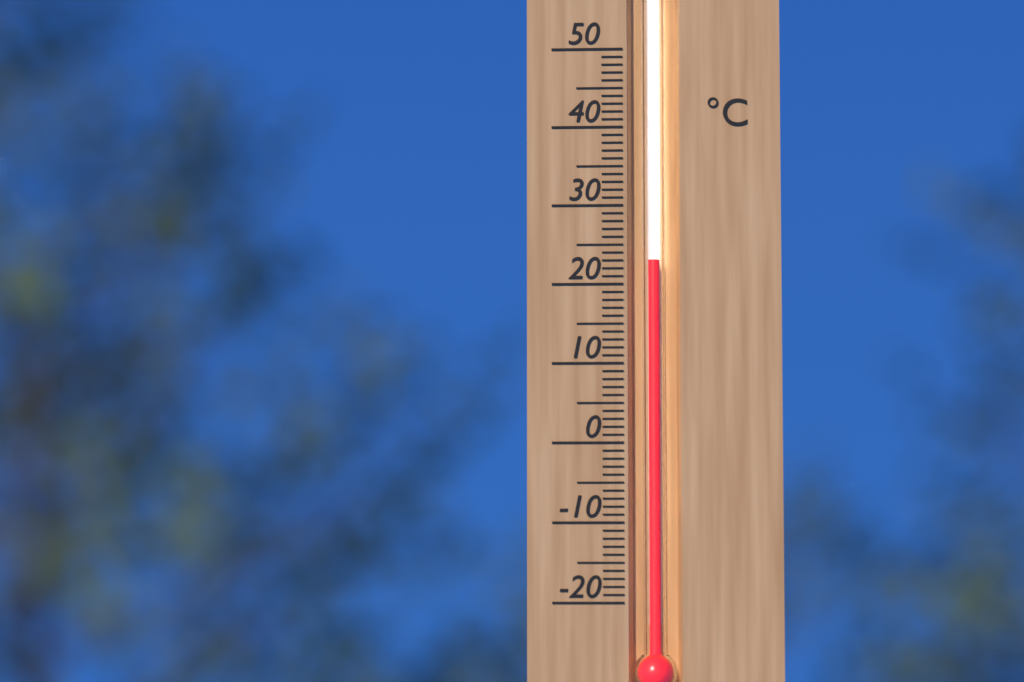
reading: 23 °C
